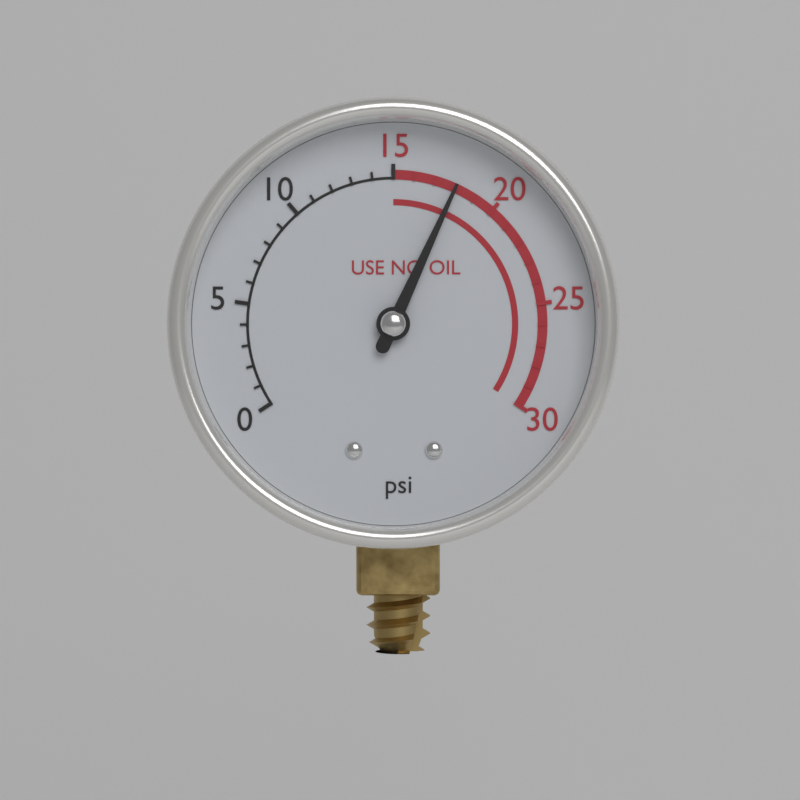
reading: 18 psi
